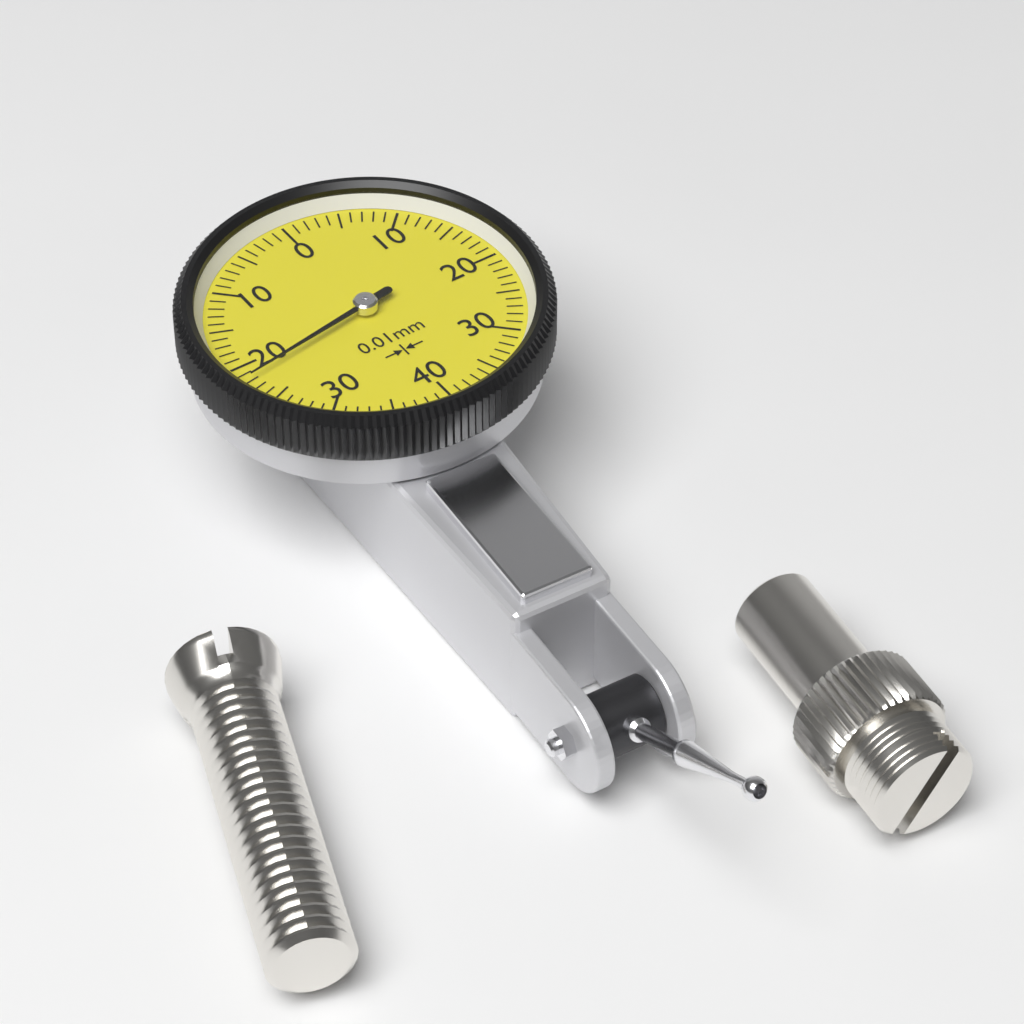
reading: 0.22 mm
